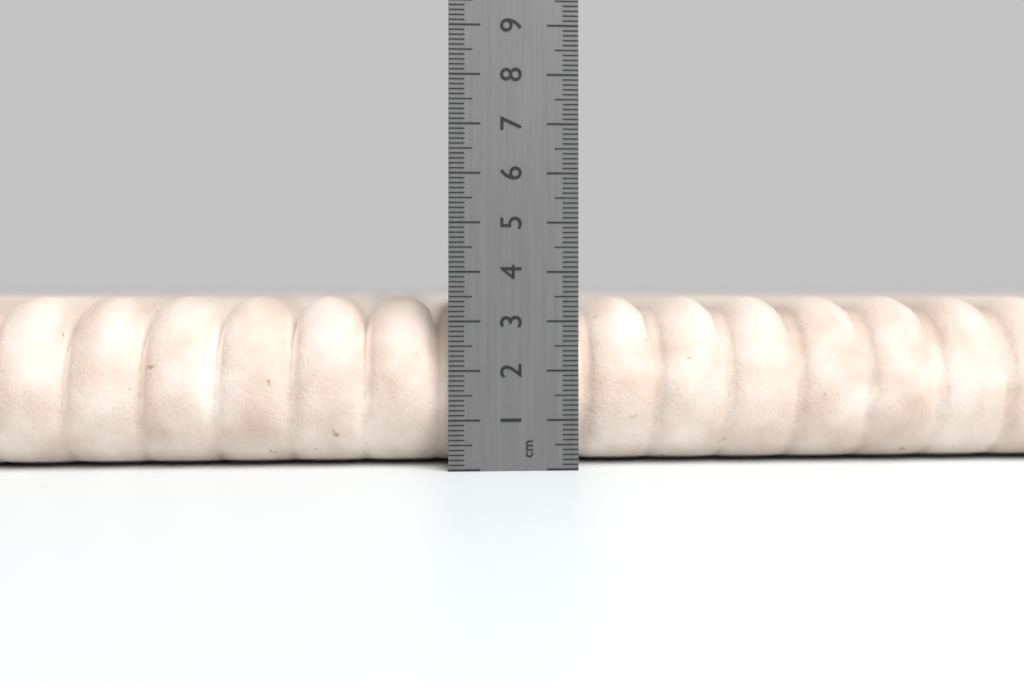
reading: 3.5 cm
